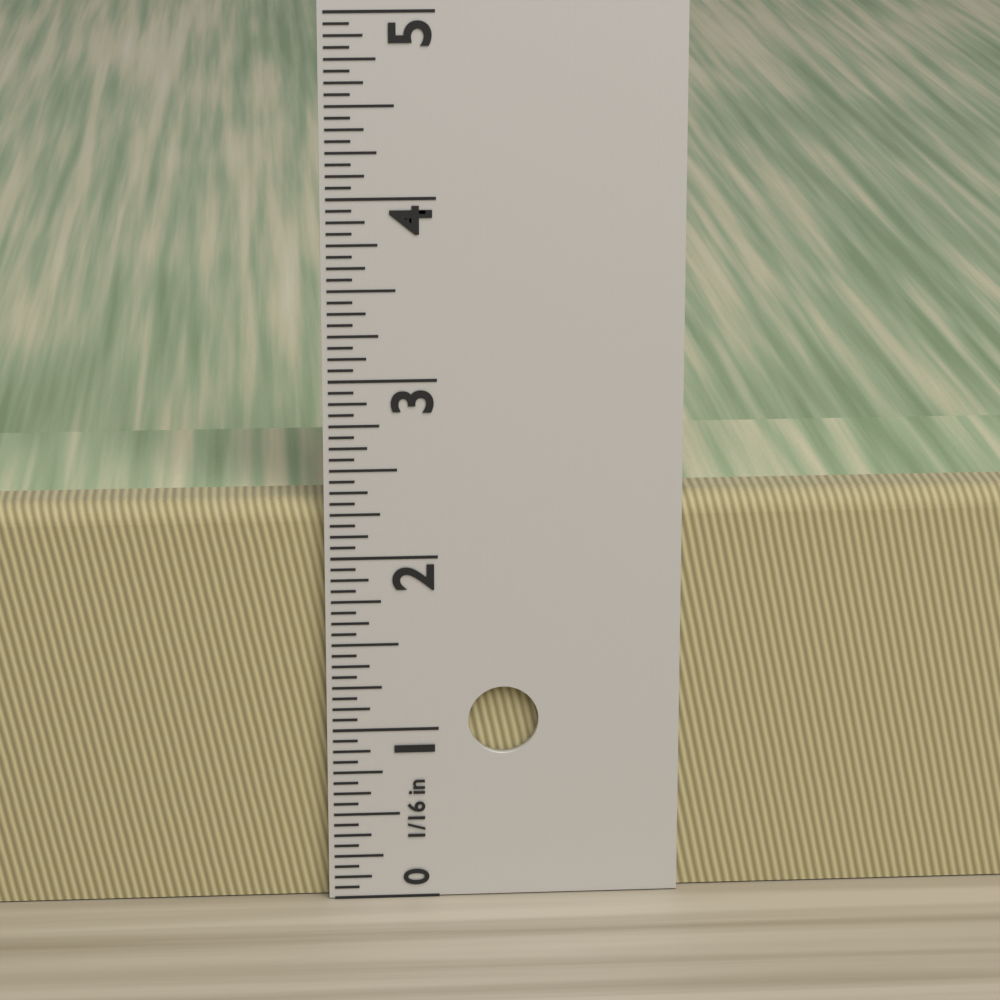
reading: 2.3125 in
